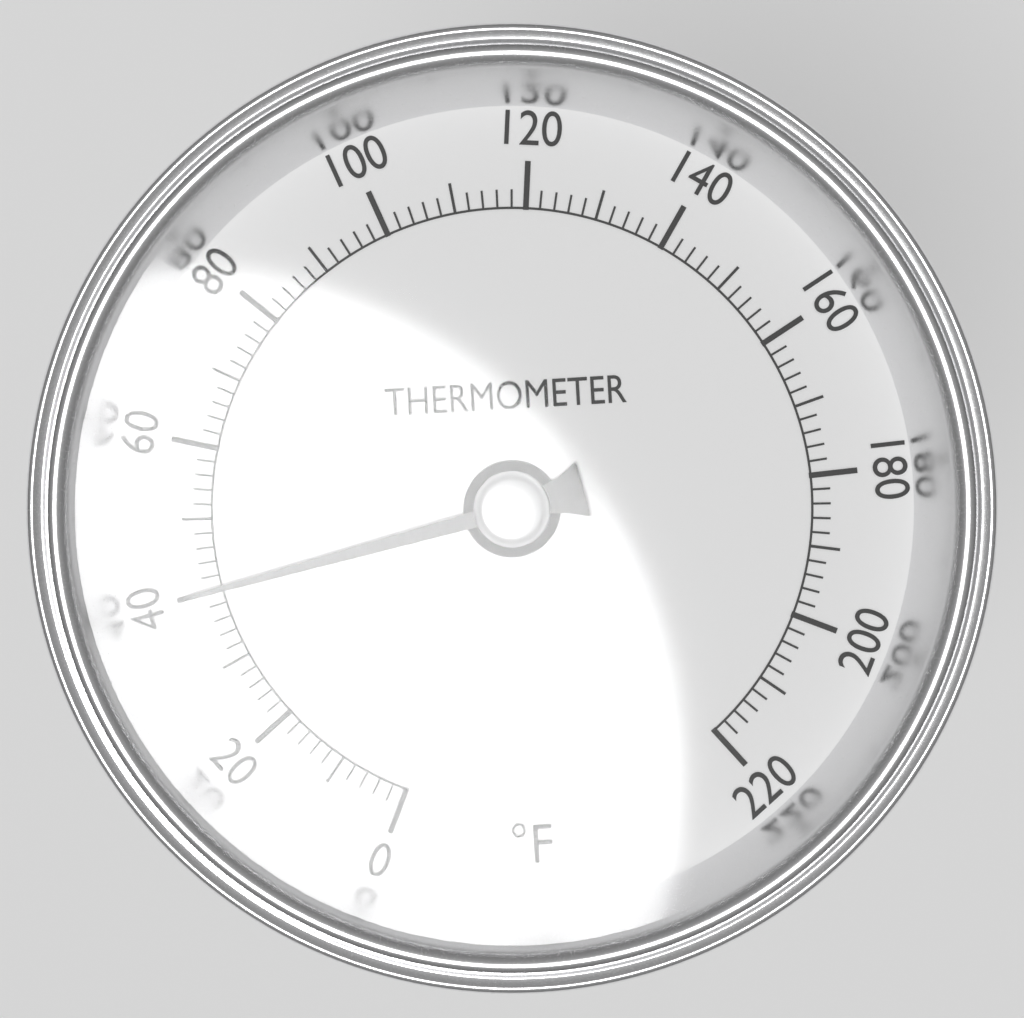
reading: 40 °F
